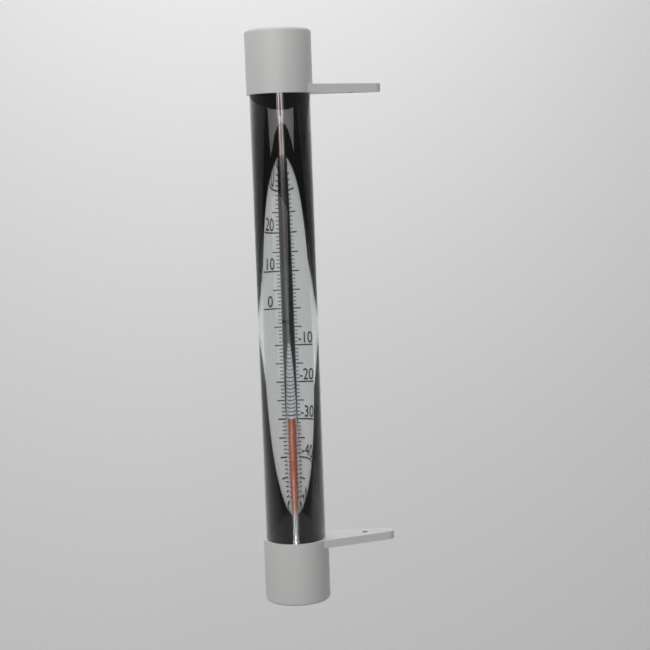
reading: -31 °C
